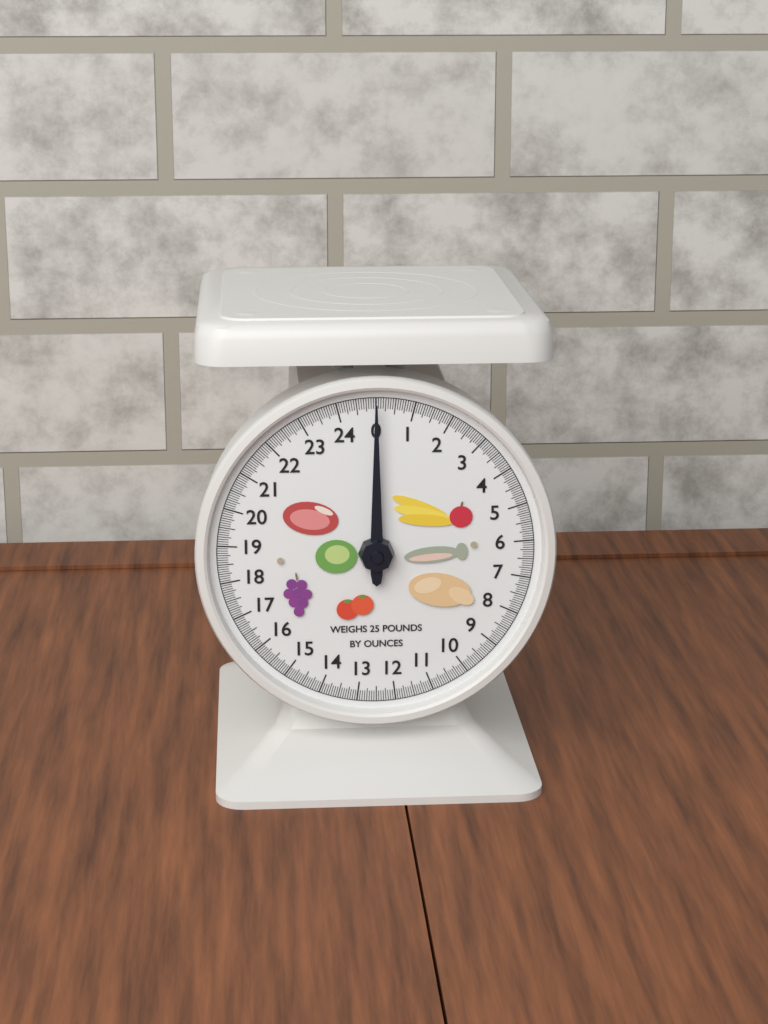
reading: 0.0000 lb
